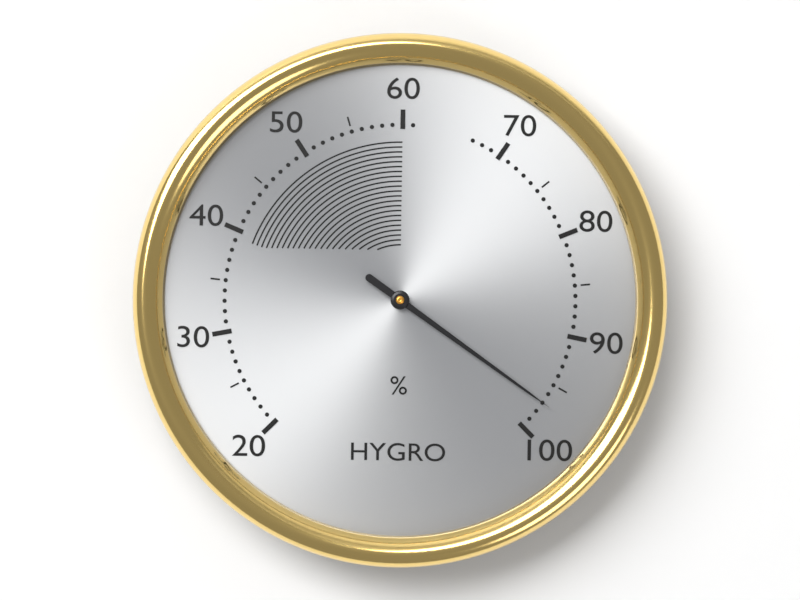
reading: 97 %
